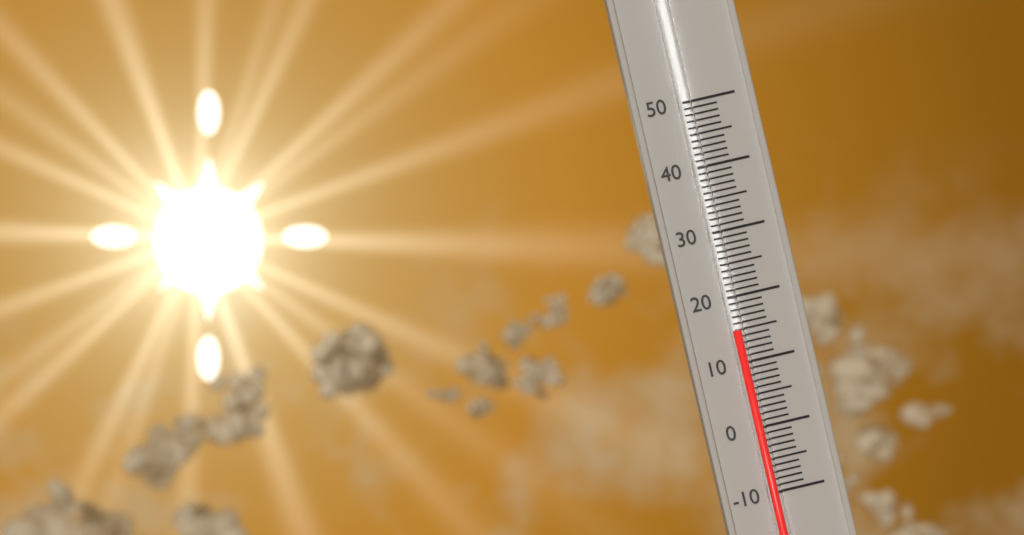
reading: 15 (no unit)
